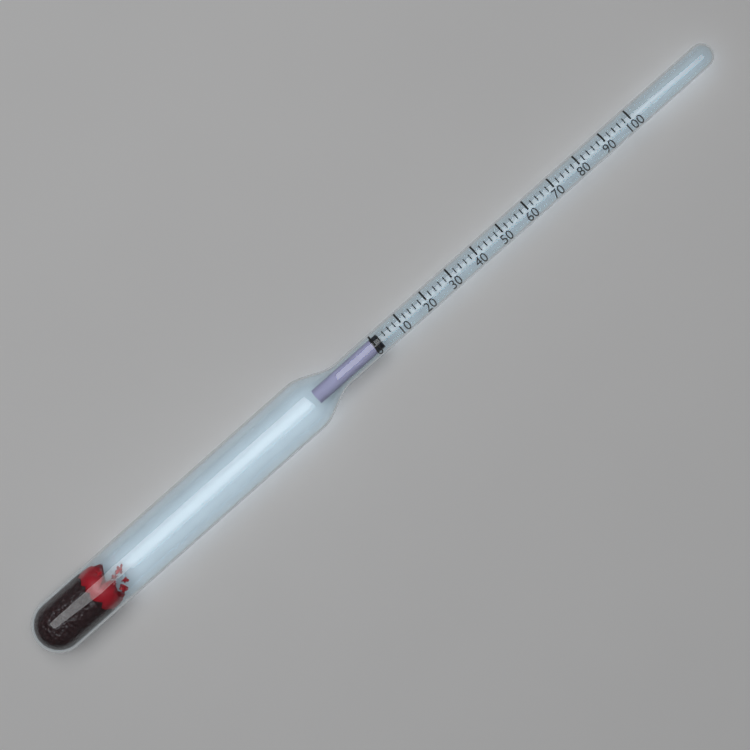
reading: 2 (no unit)
